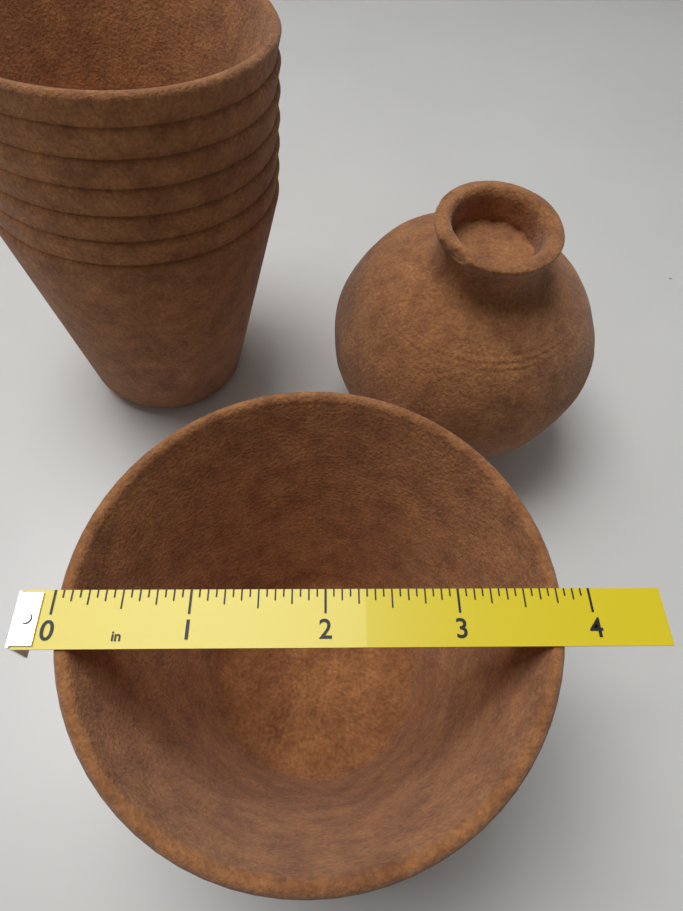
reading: 3.8125 in
